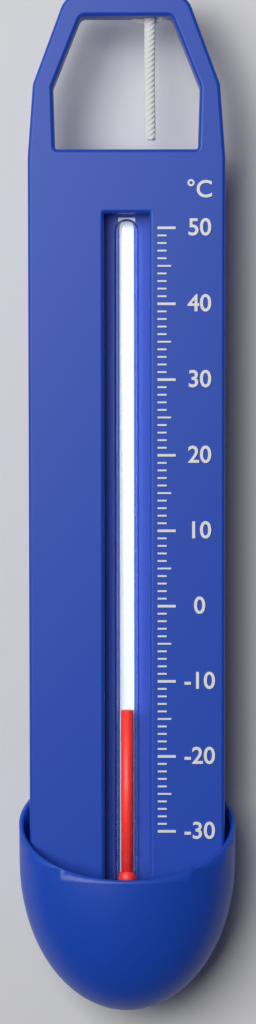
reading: -14 °C
